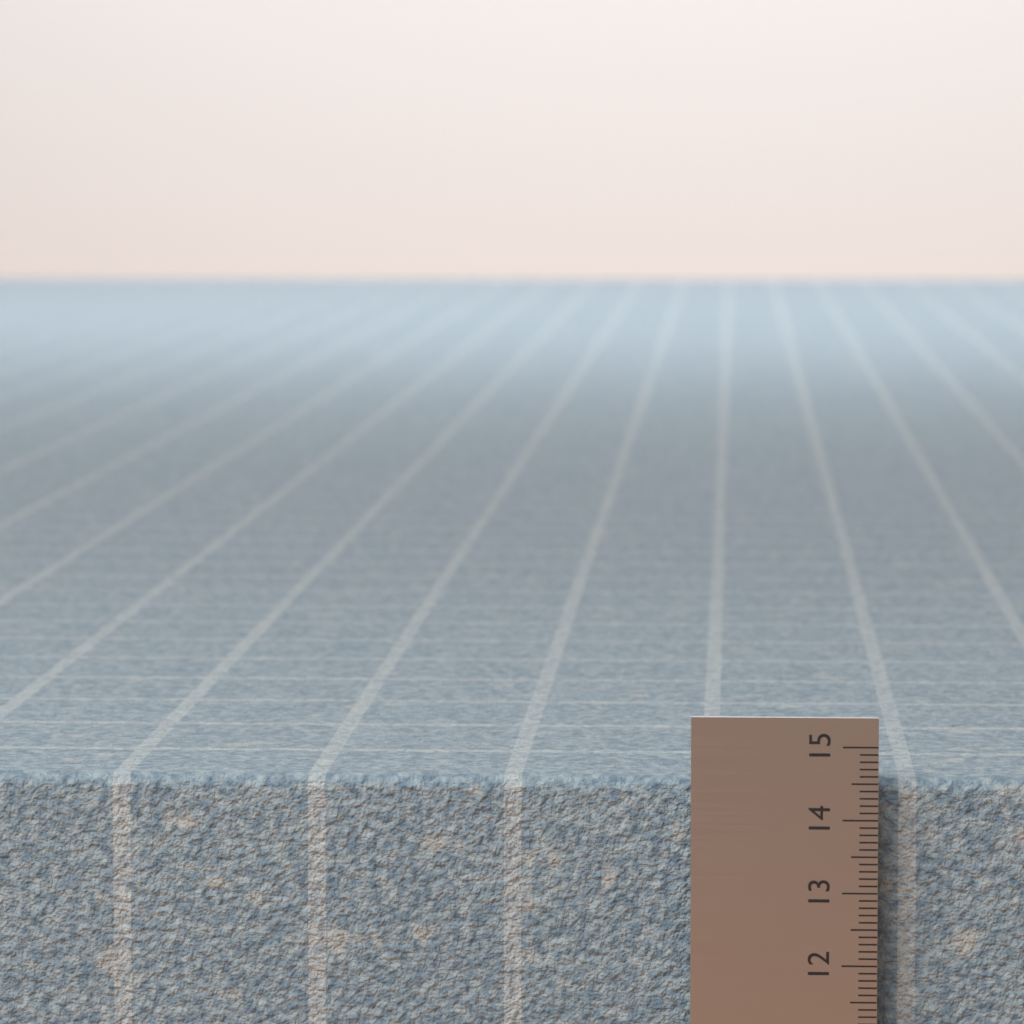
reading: 14.5 (no unit)
